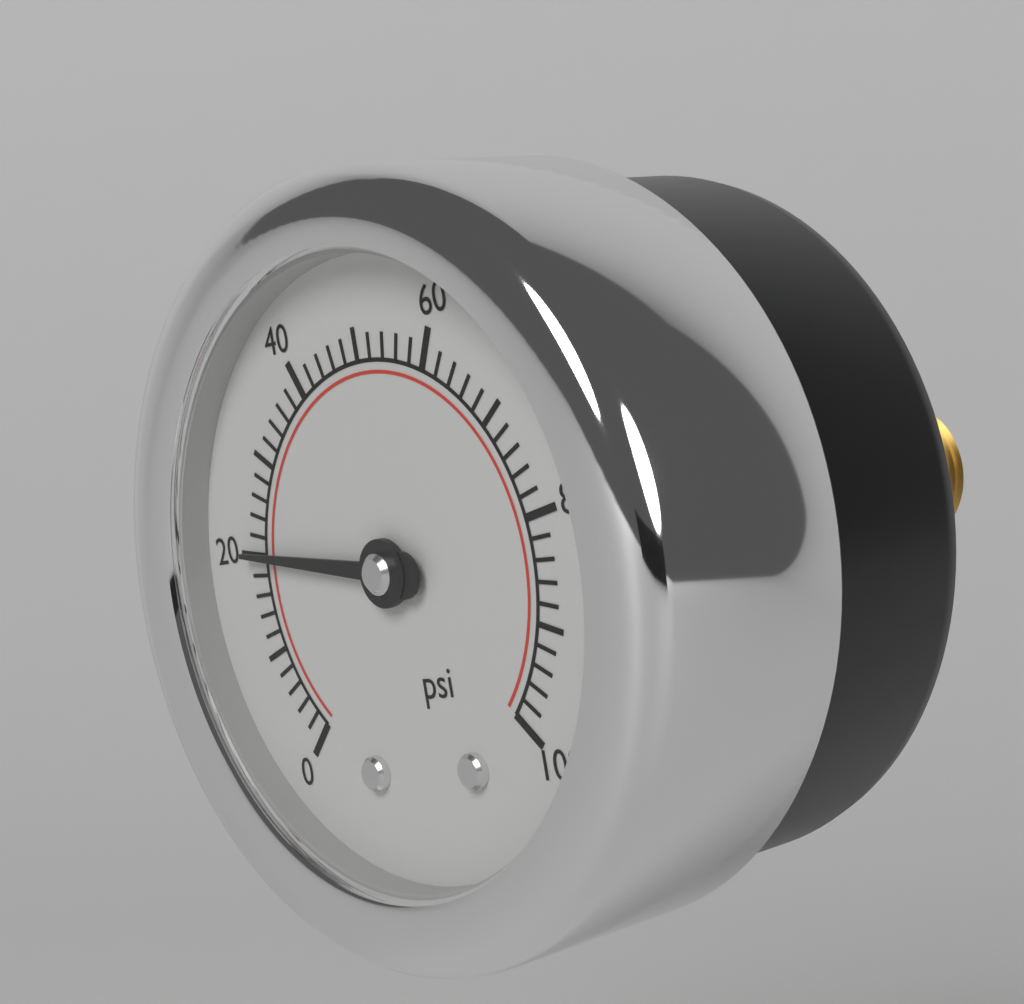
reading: 20 psi
